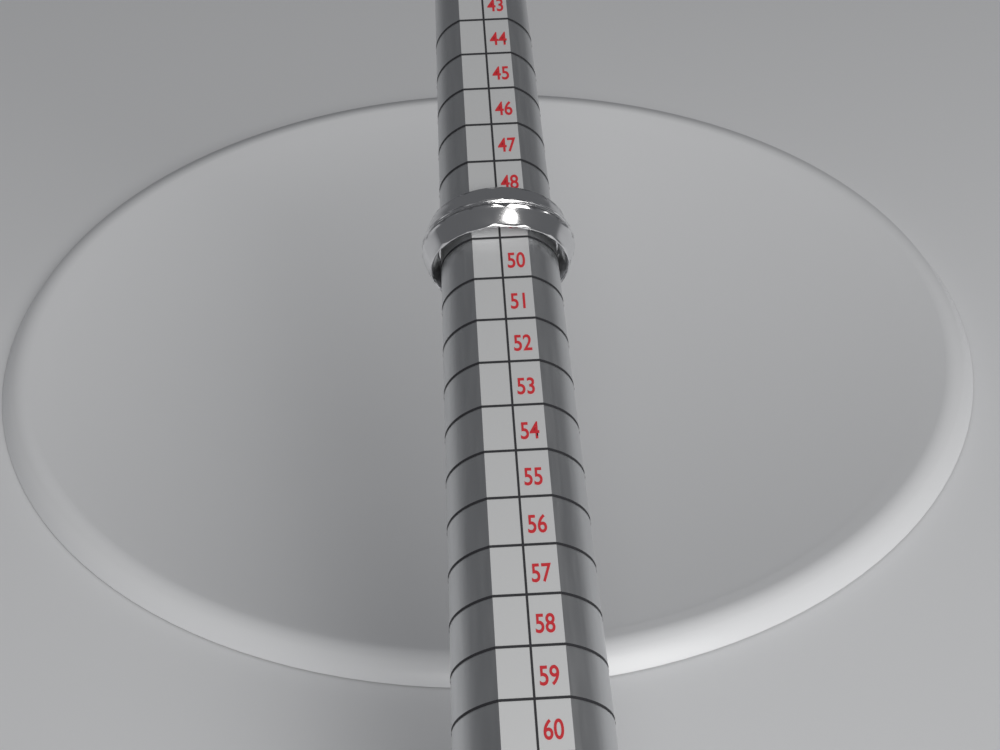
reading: 49 (no unit)
